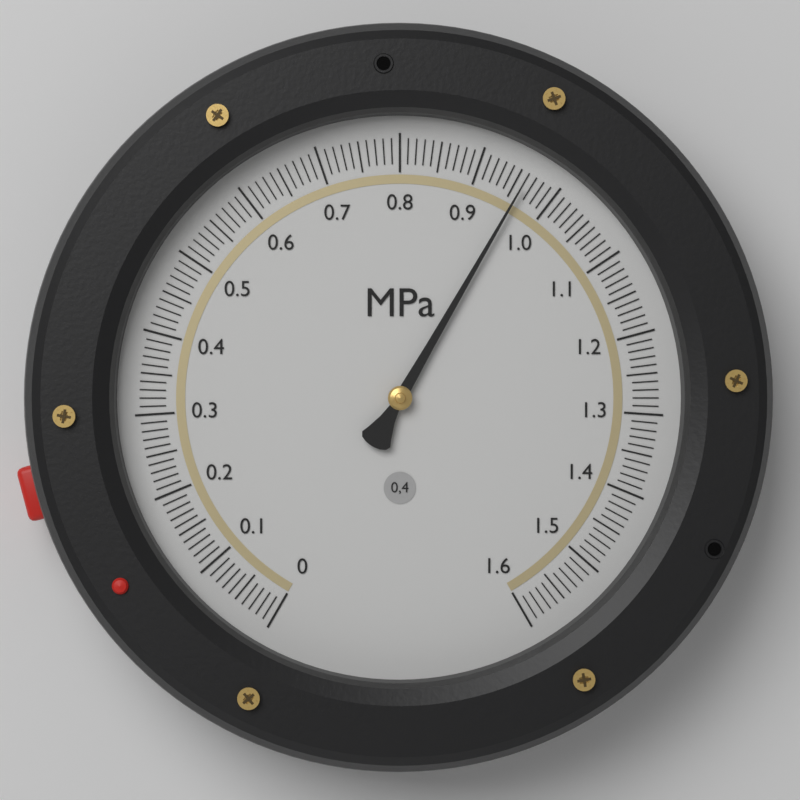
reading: 0.96 MPa
